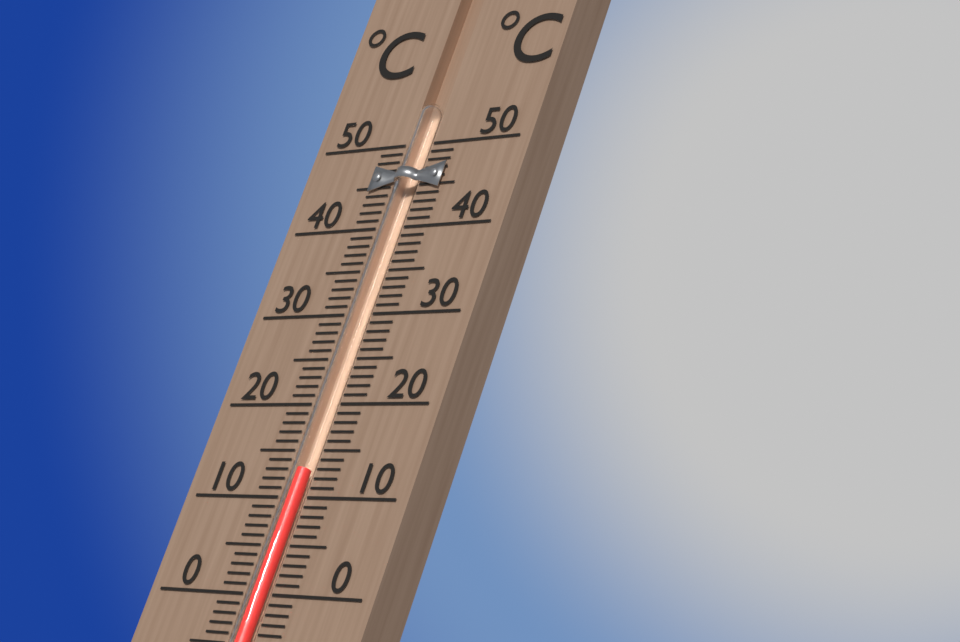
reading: 13 °C
